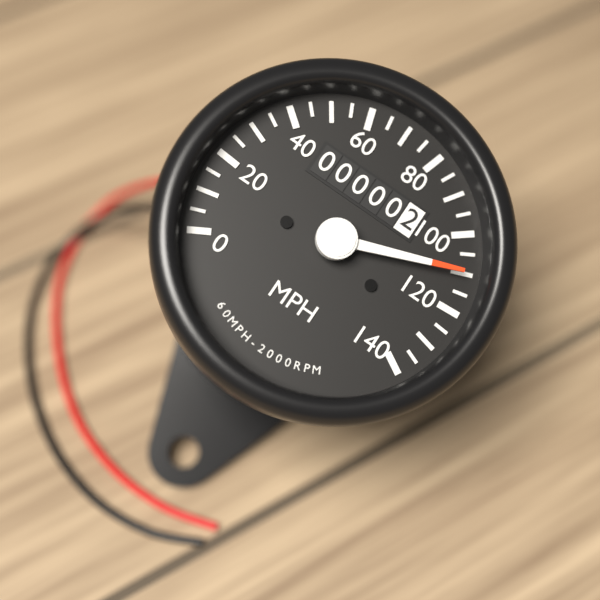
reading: 110 MPH
